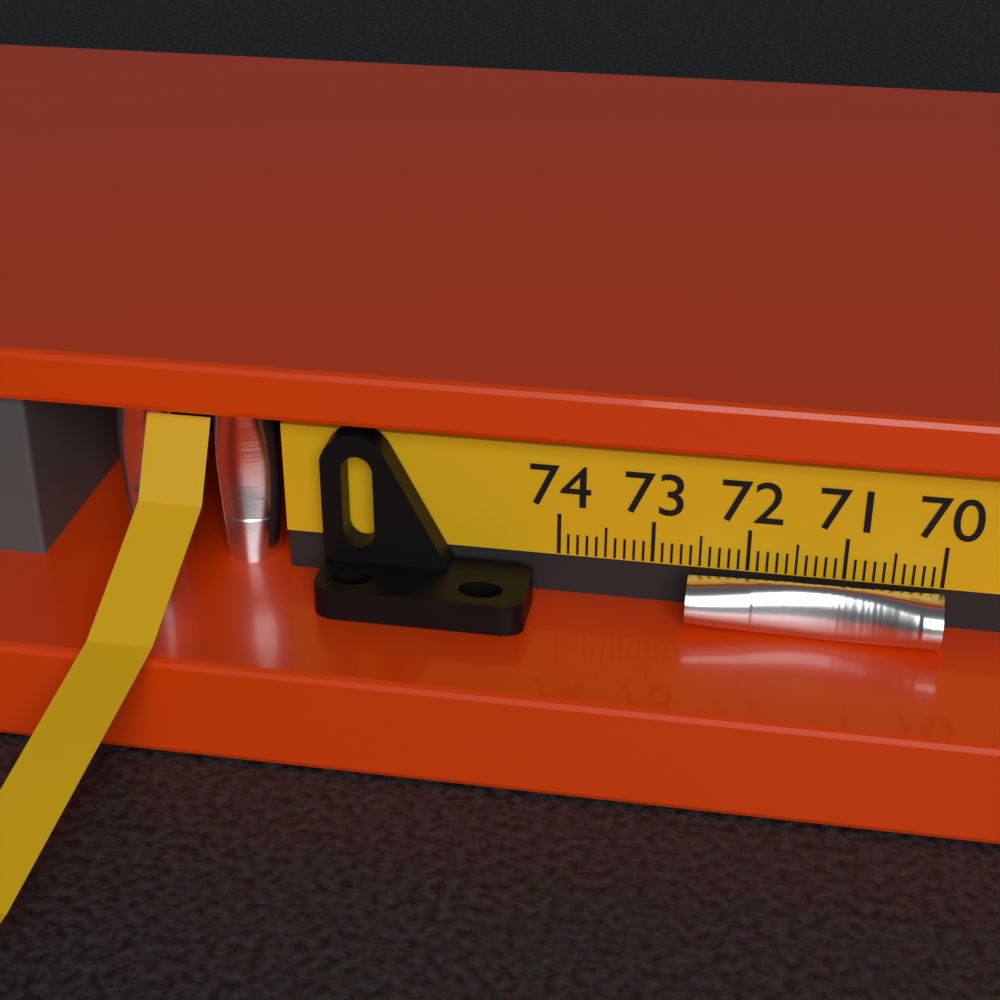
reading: 72.6 (no unit)
